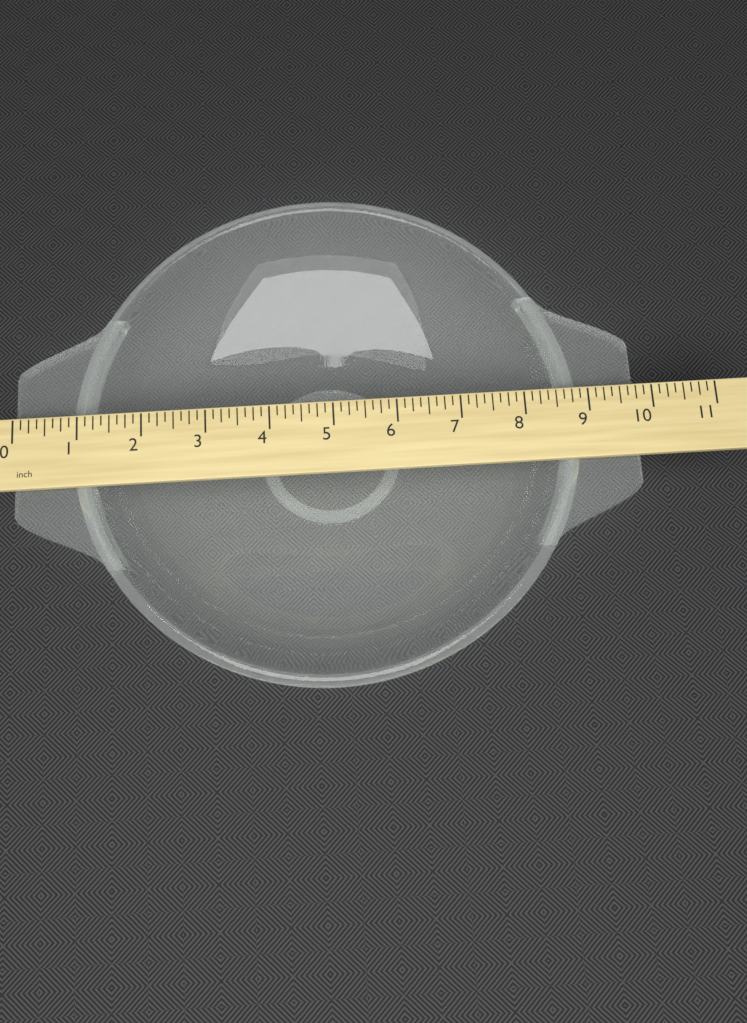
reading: 9.750 inch
